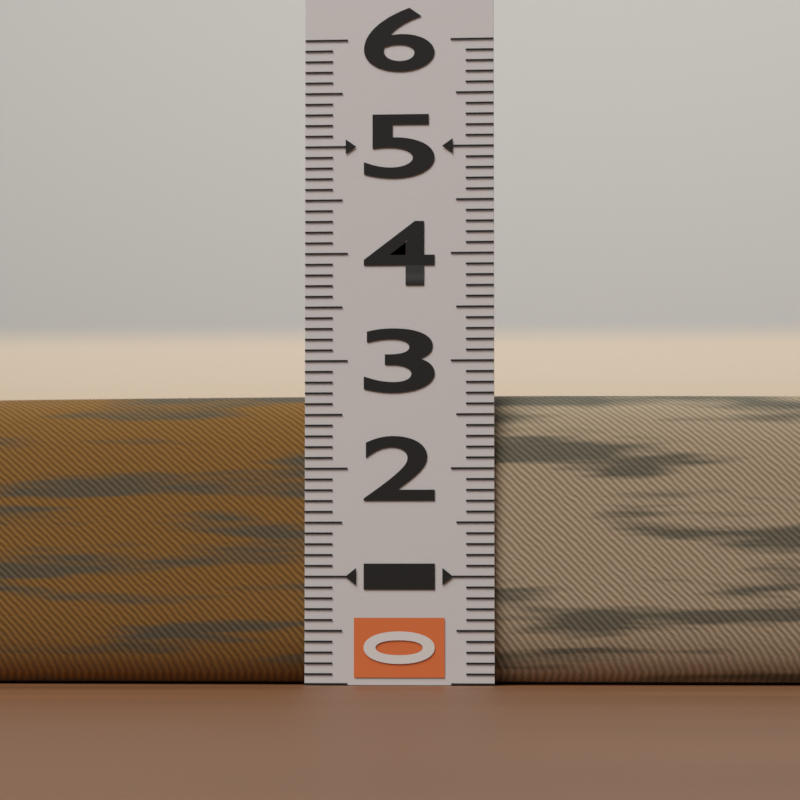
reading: 2.7 (no unit)
